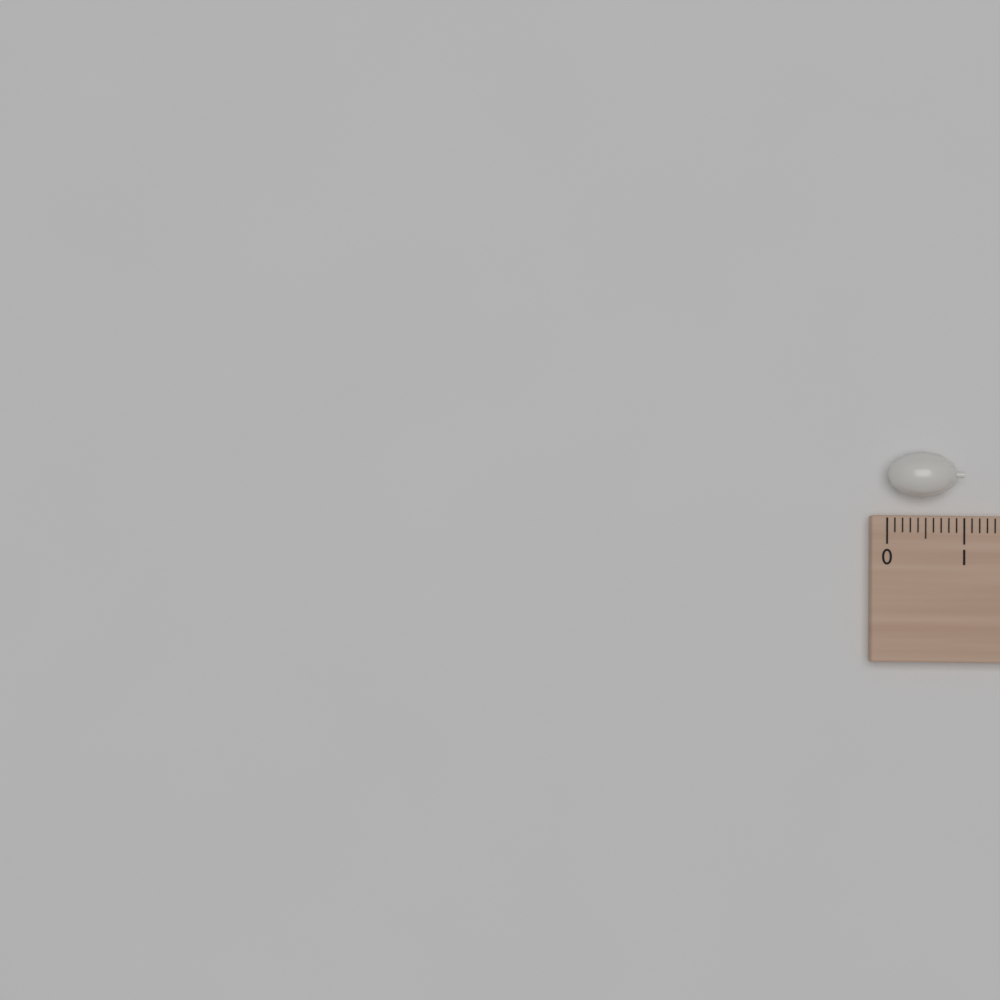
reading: 1.0 (no unit)
